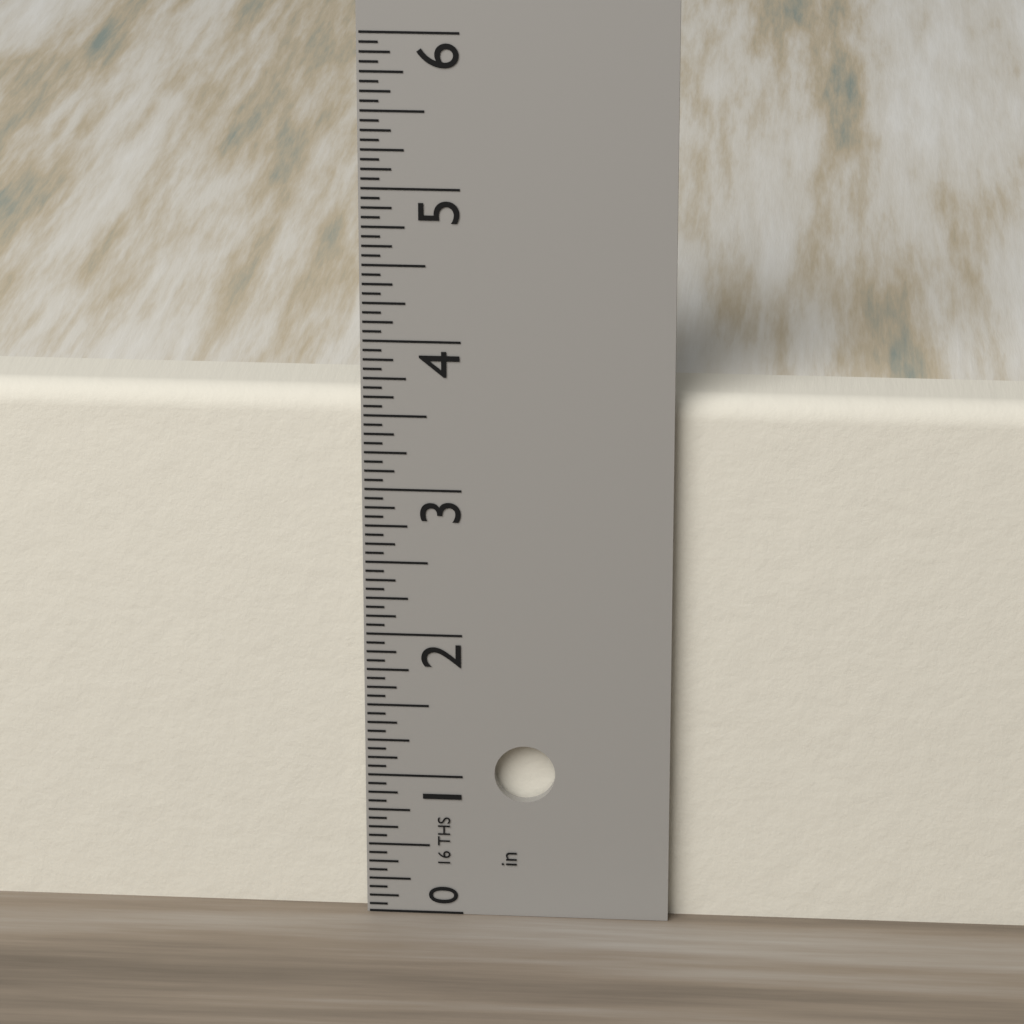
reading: 3.6250 in
